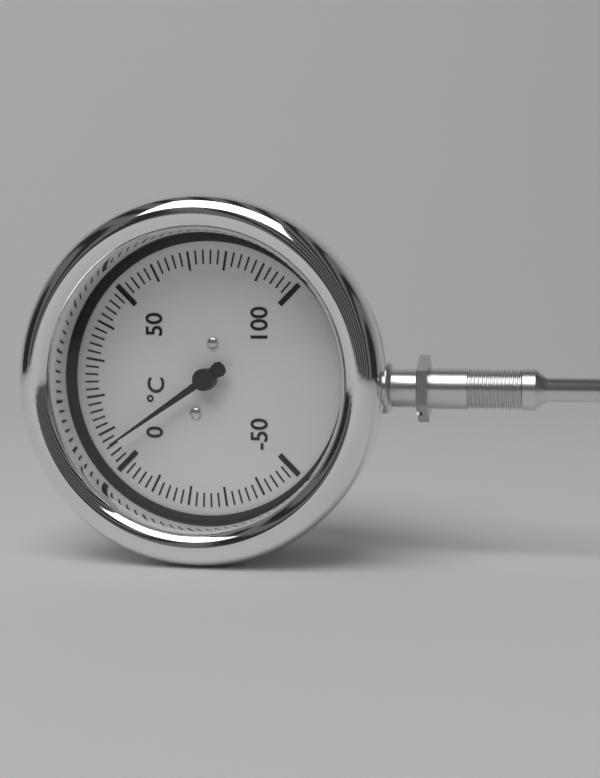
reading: 6 °C
